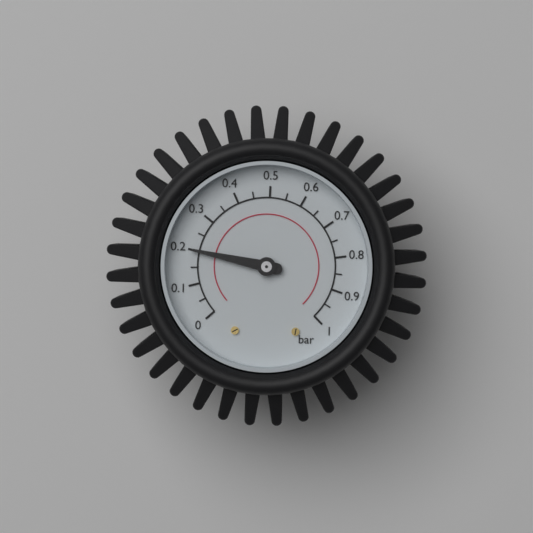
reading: 0.20 bar
